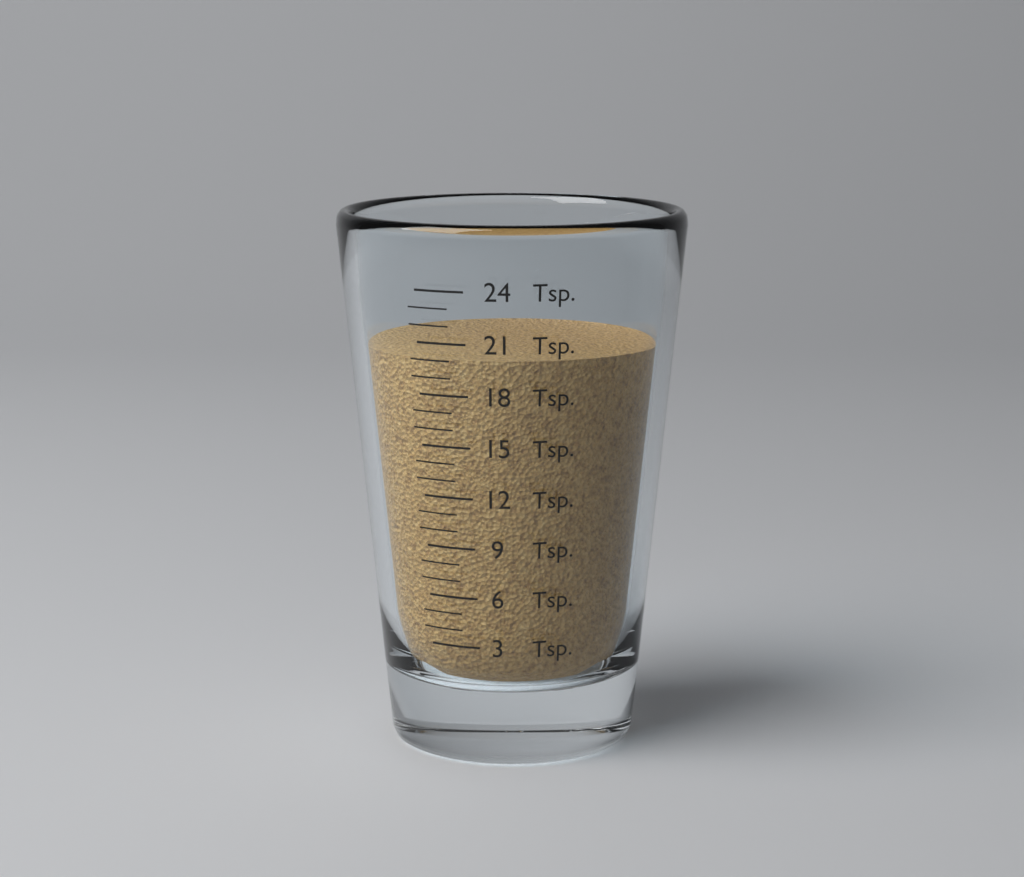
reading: 20 Tsp
